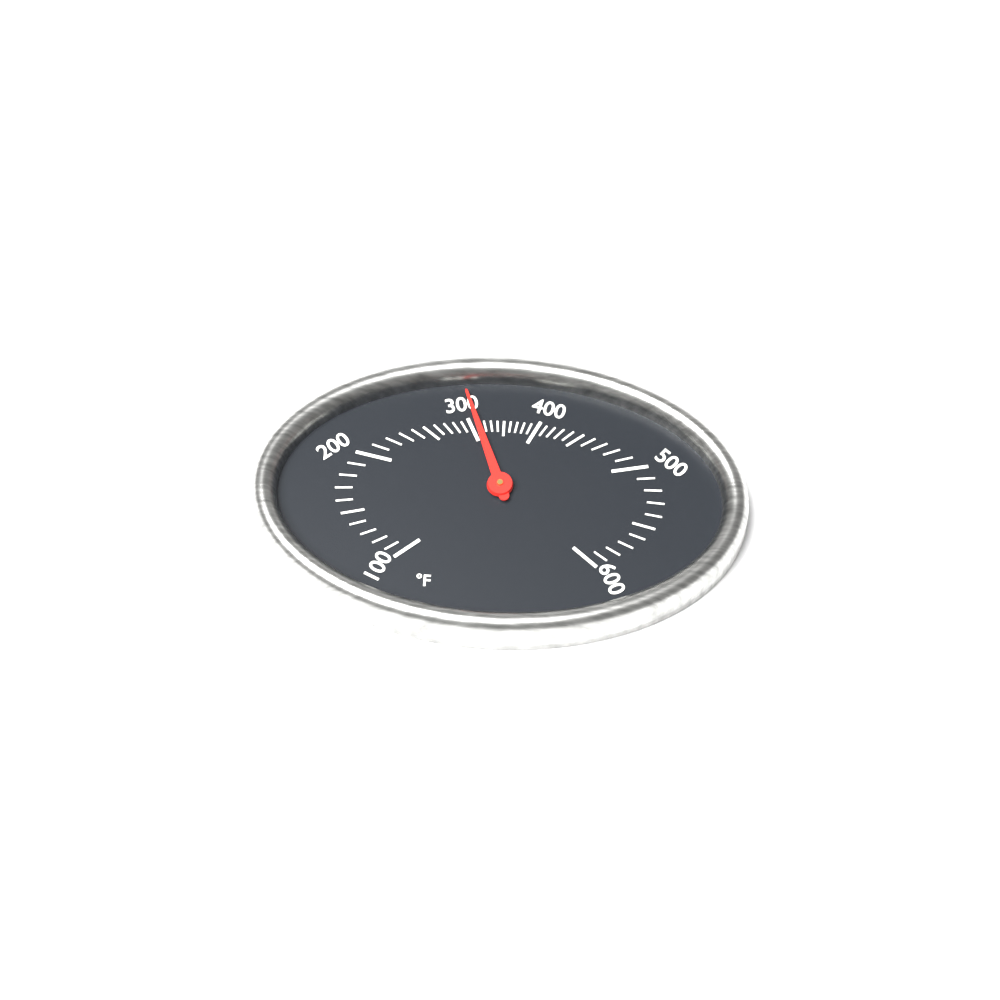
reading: 310 °F
